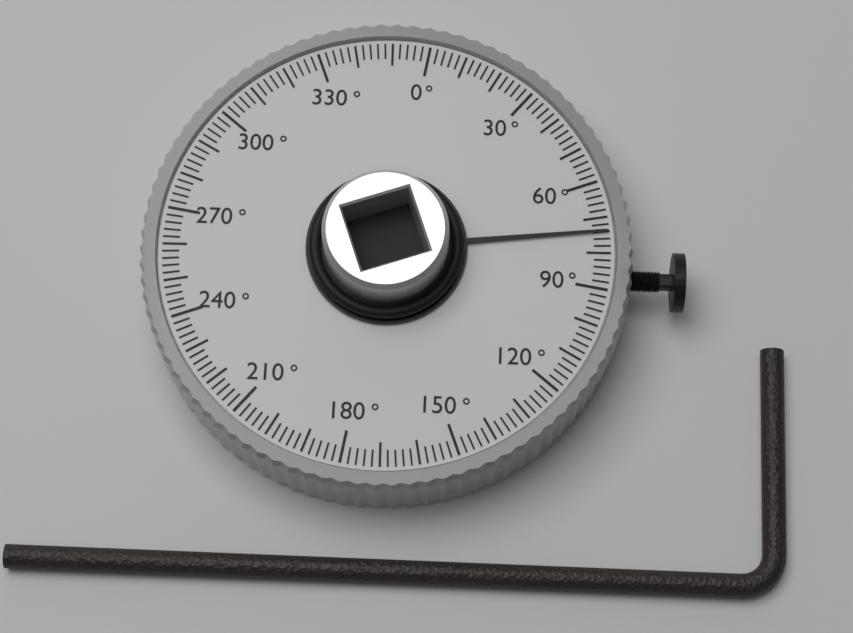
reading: 74 °
